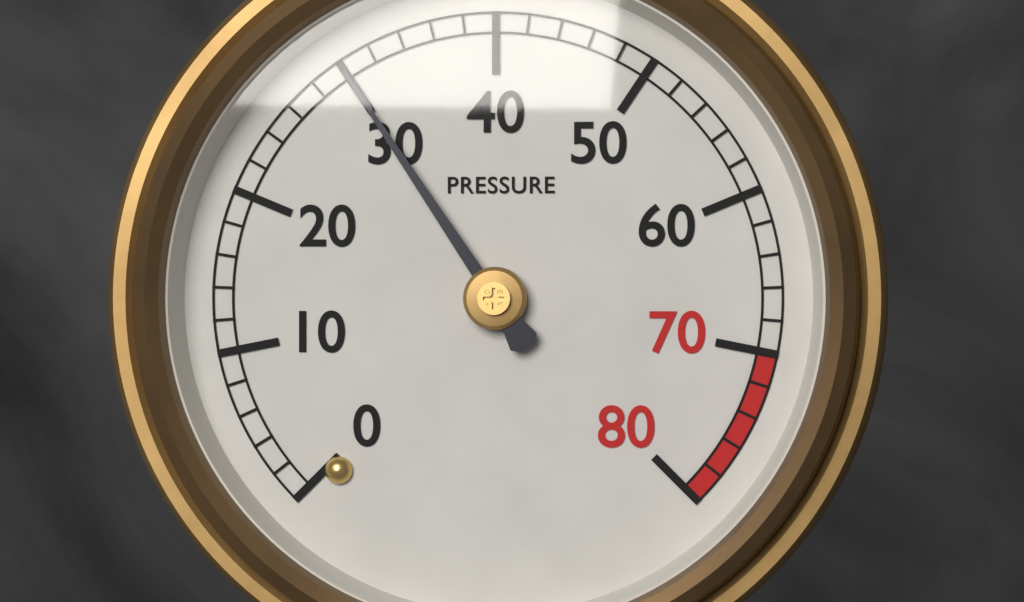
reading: 30 (no unit)
